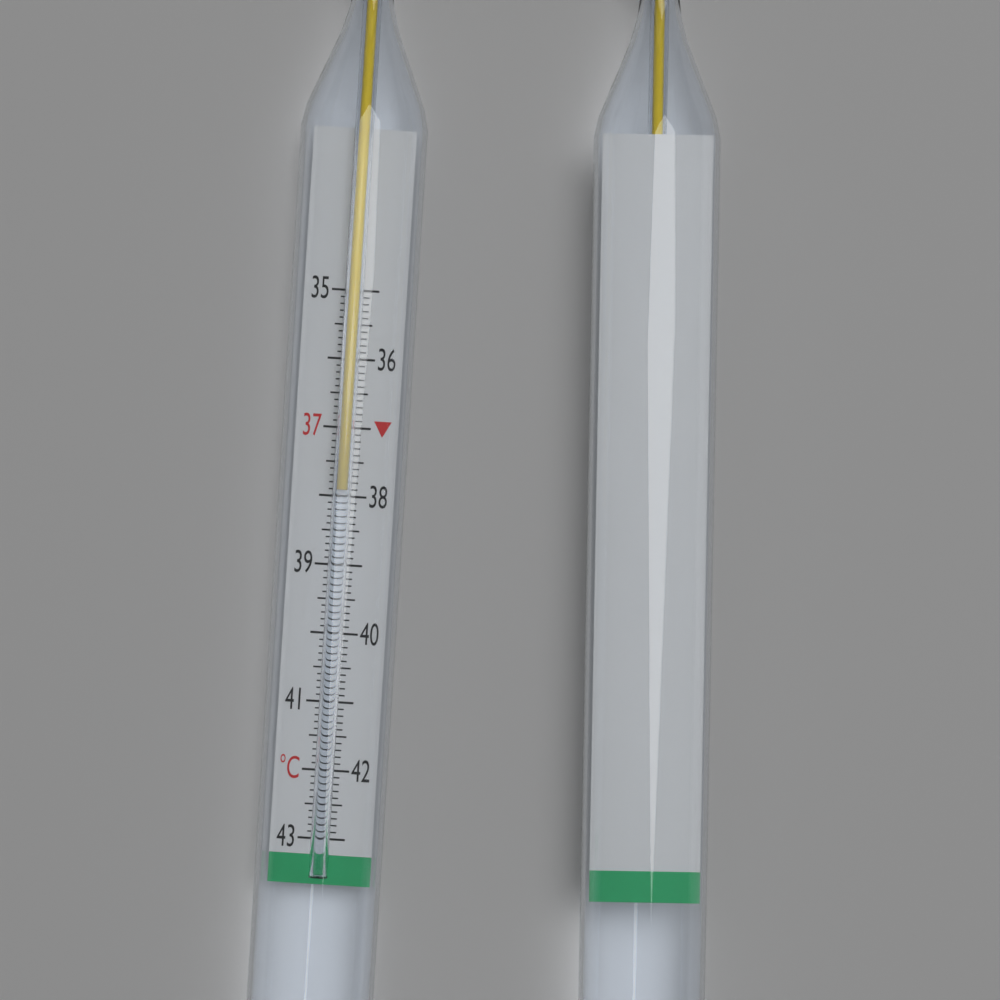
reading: 37.9 °C
